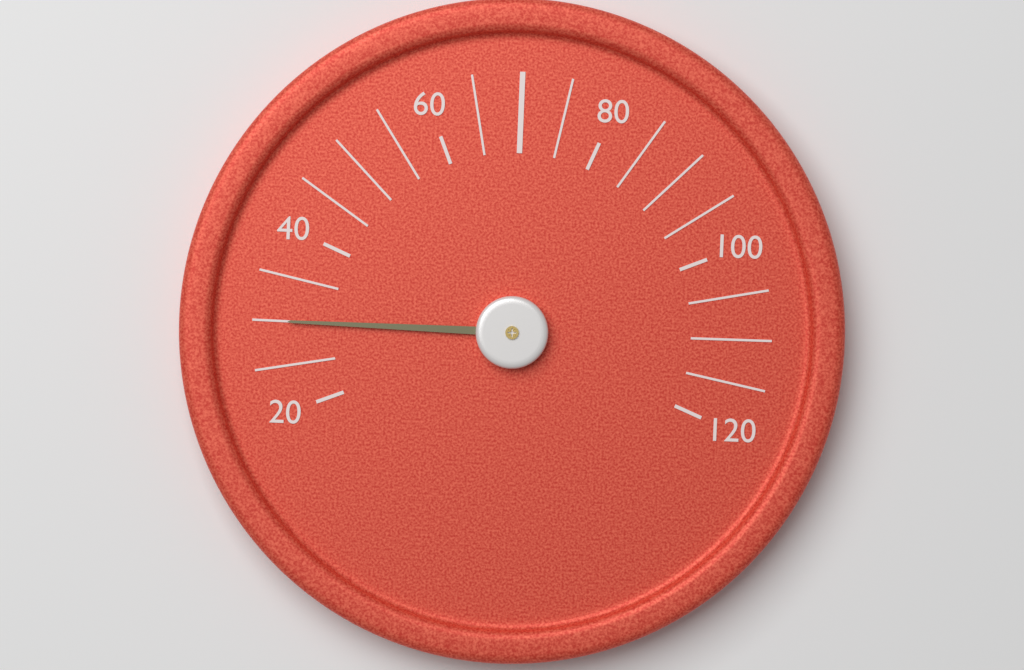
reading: 30 (no unit)
